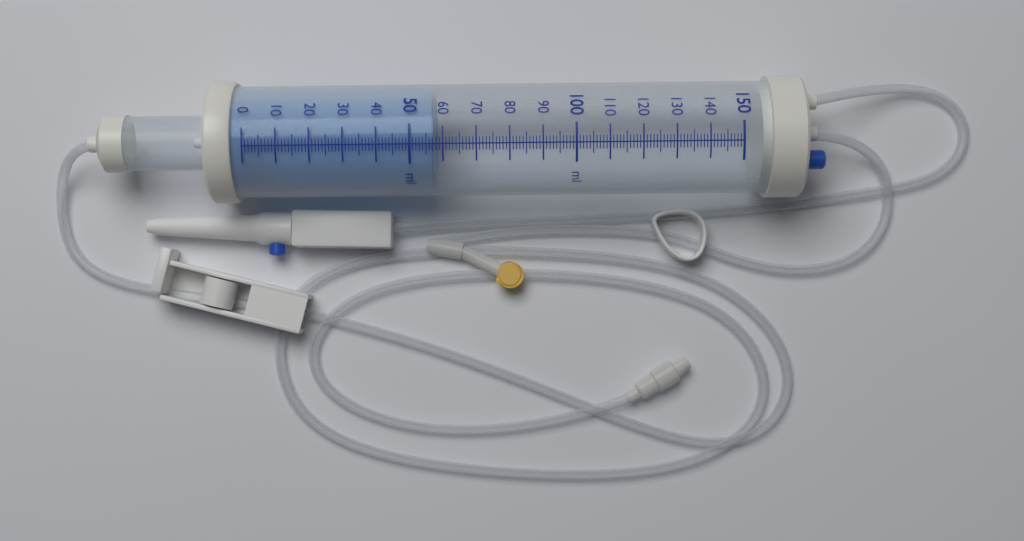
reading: 57 ml
